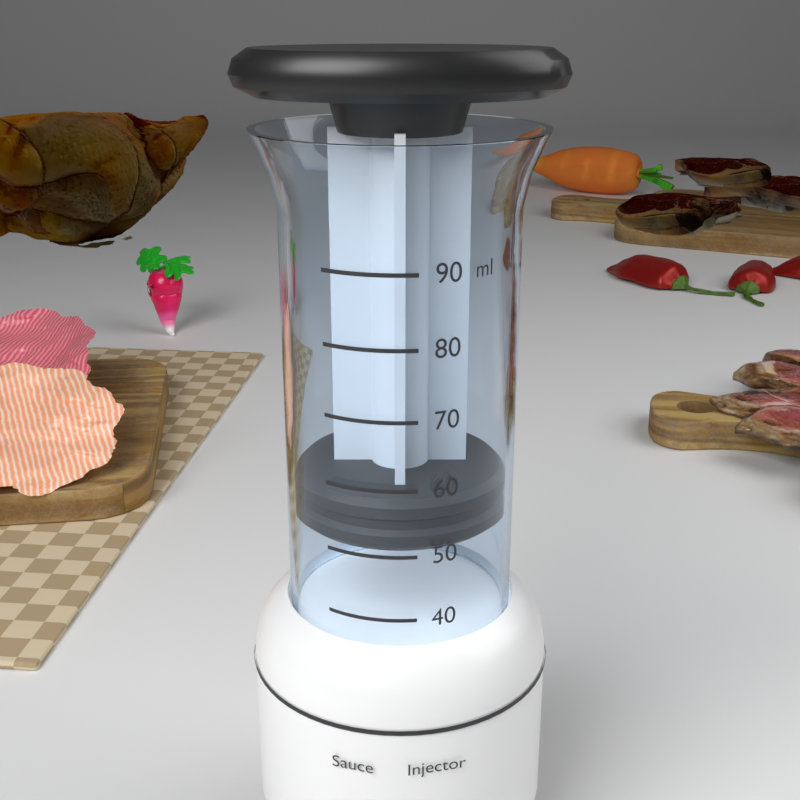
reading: 50 ml
